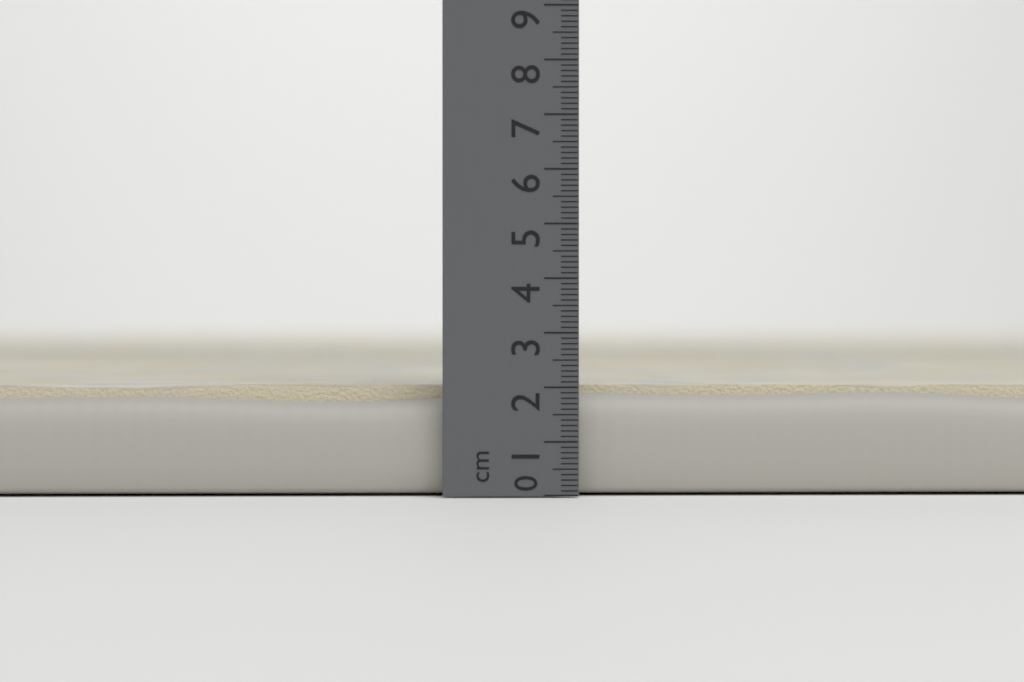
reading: 2.1 cm
